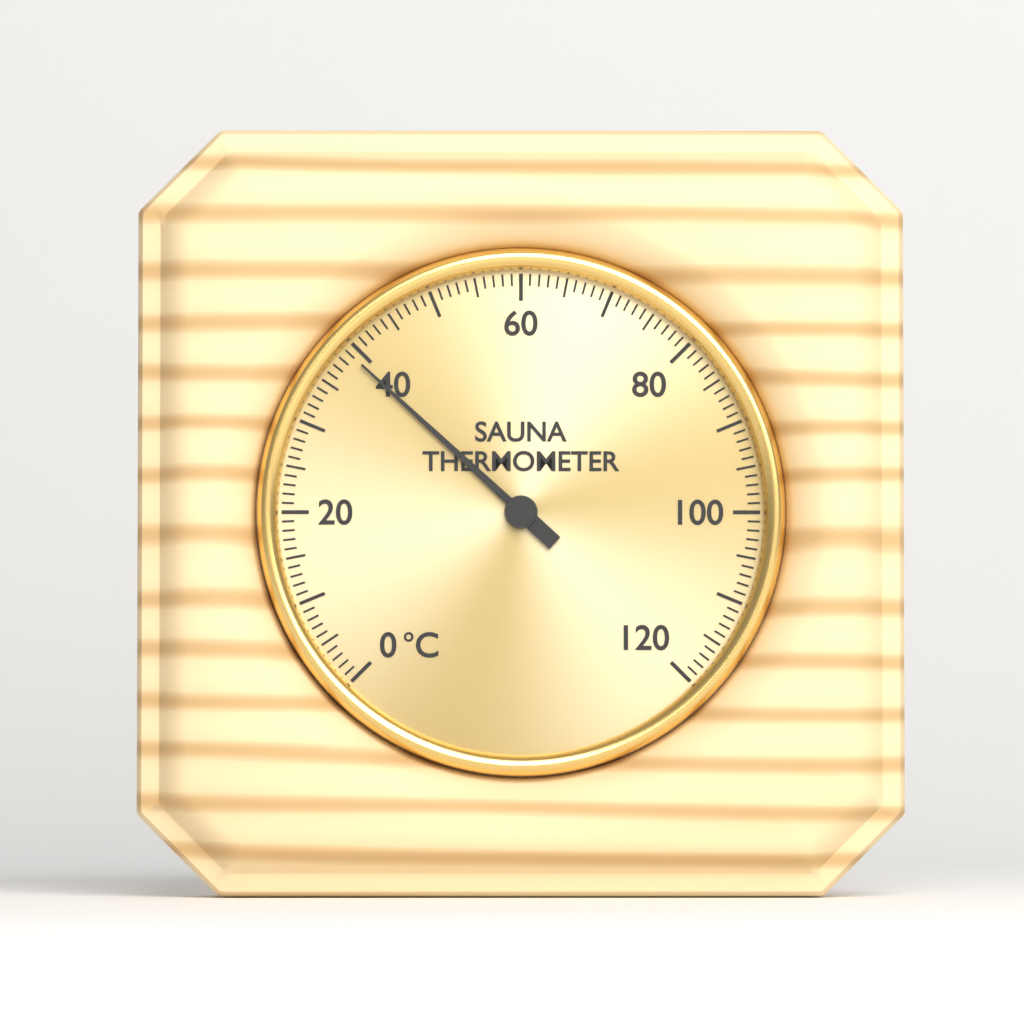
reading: 39 °C
